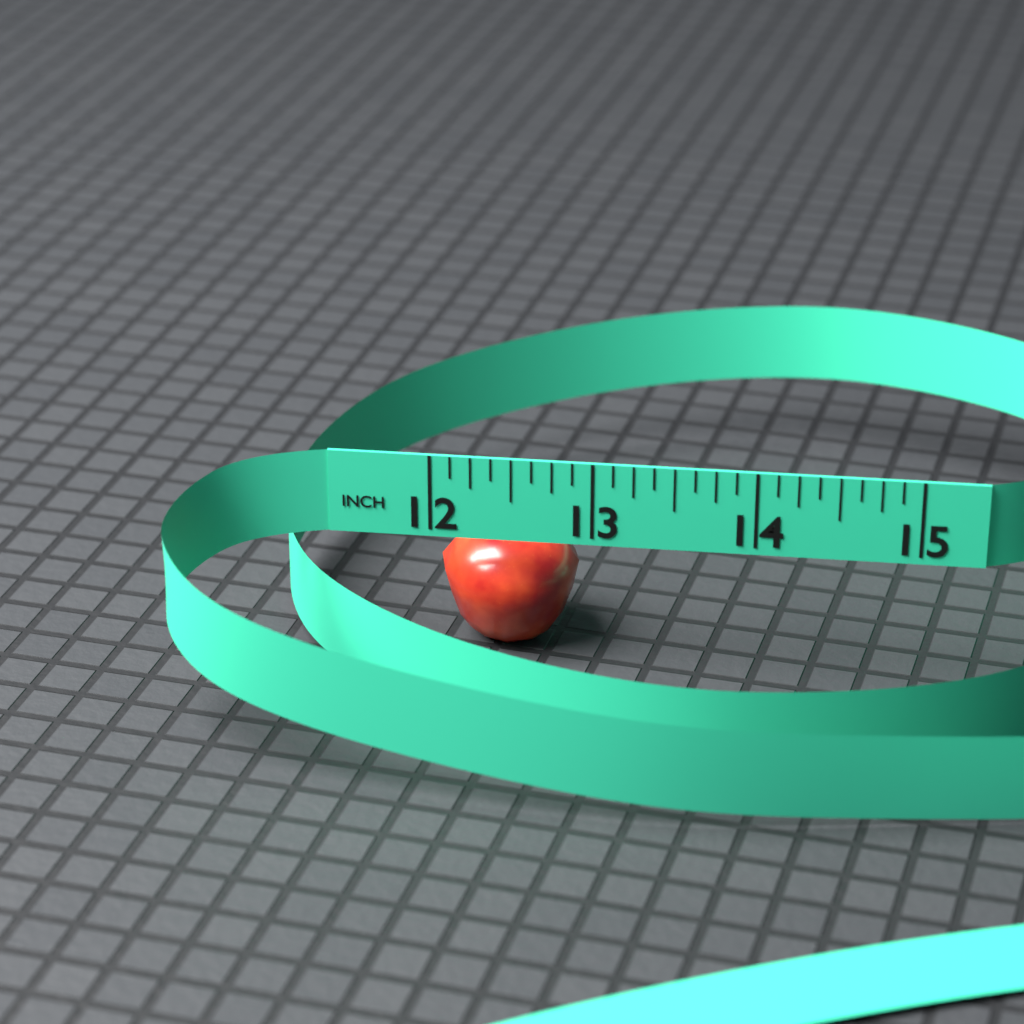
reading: 12.875 in
